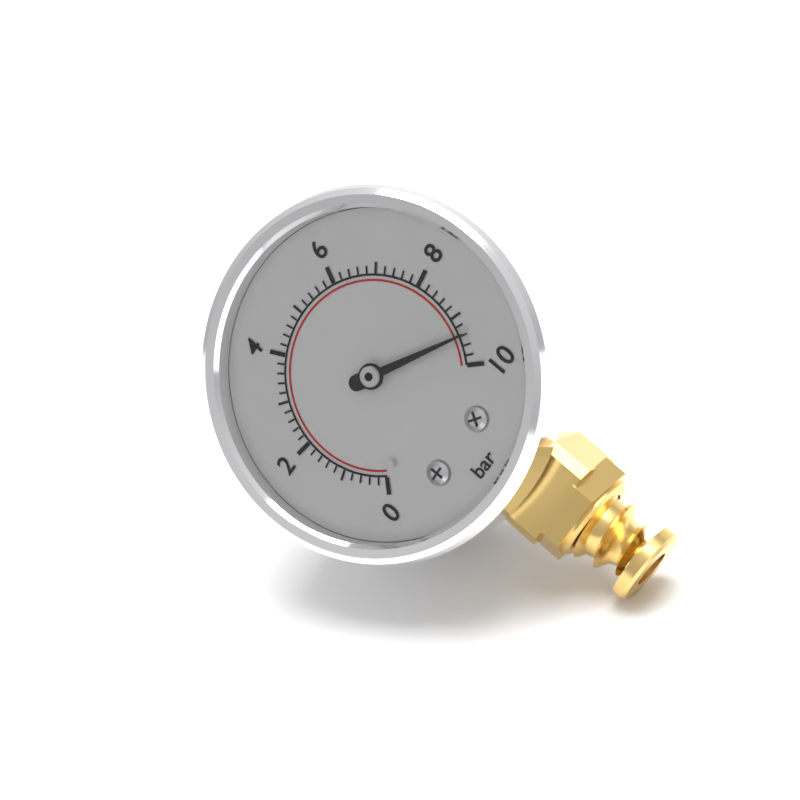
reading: 9.4 bar
